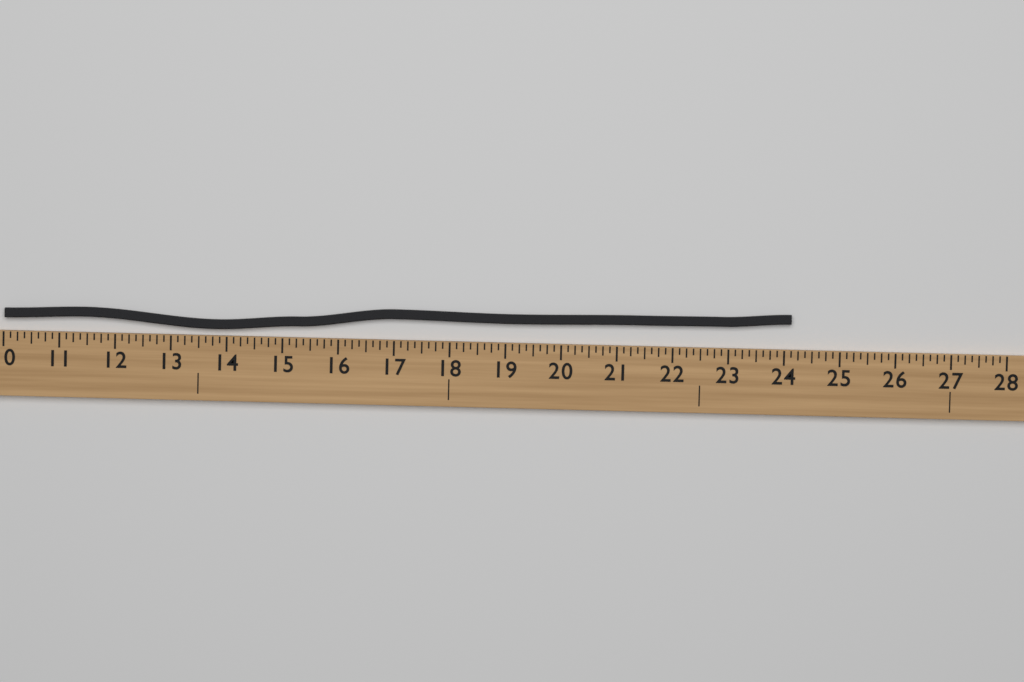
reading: 24.125 (no unit)
